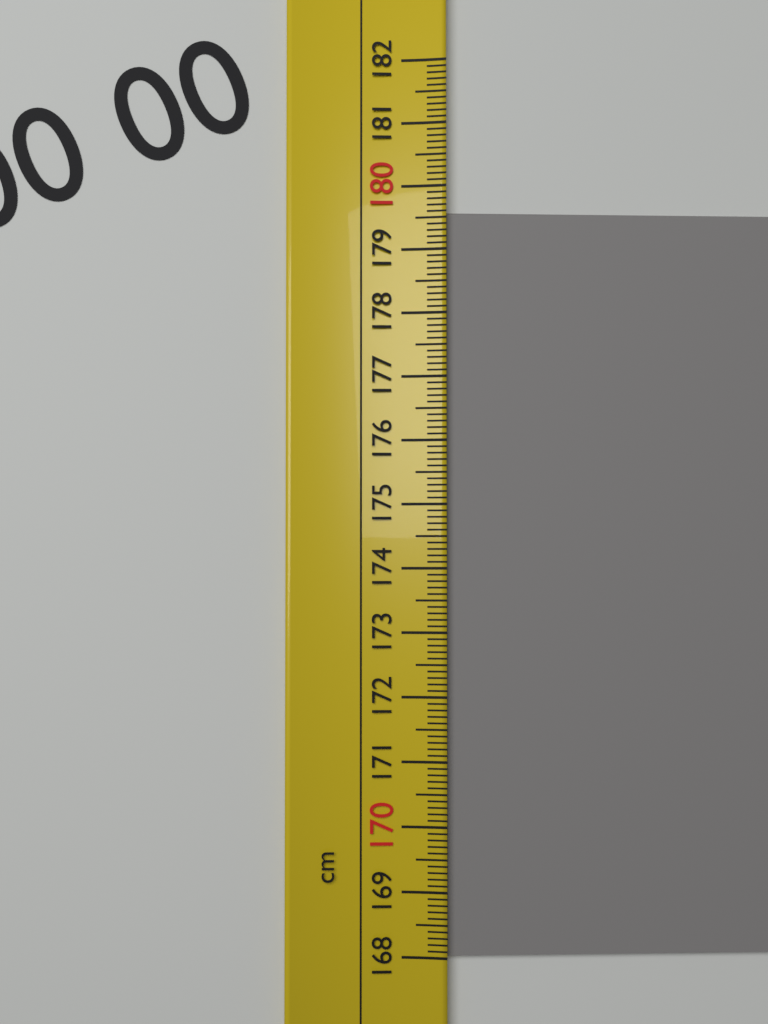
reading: 179.6 cm
